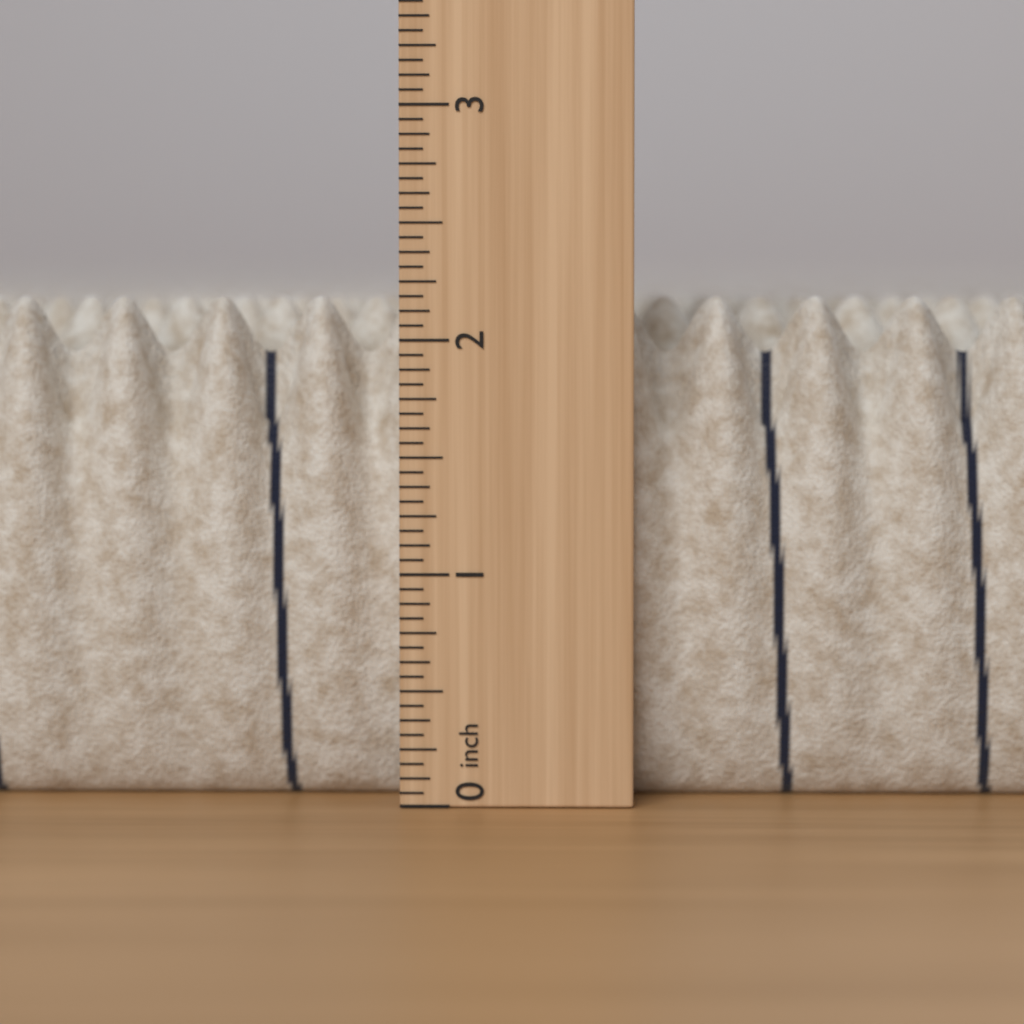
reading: 2.1875 in
